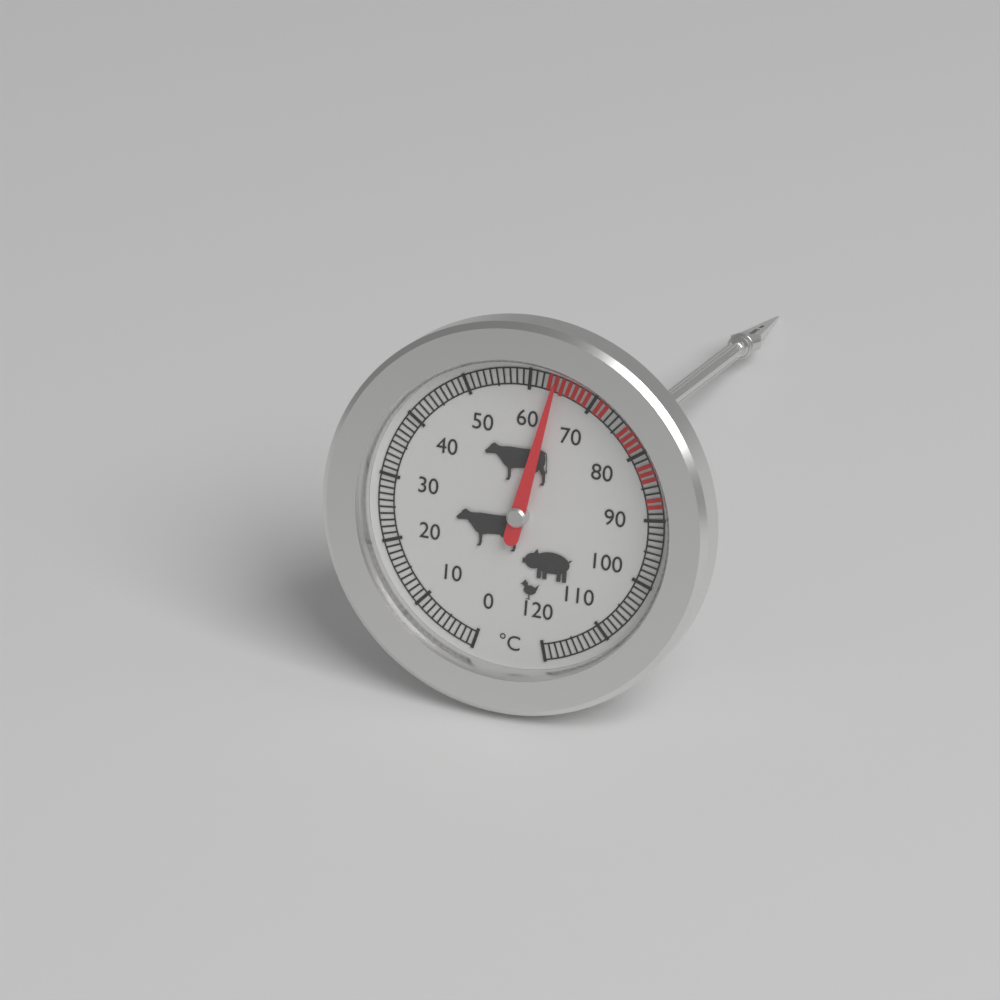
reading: 64 °C
